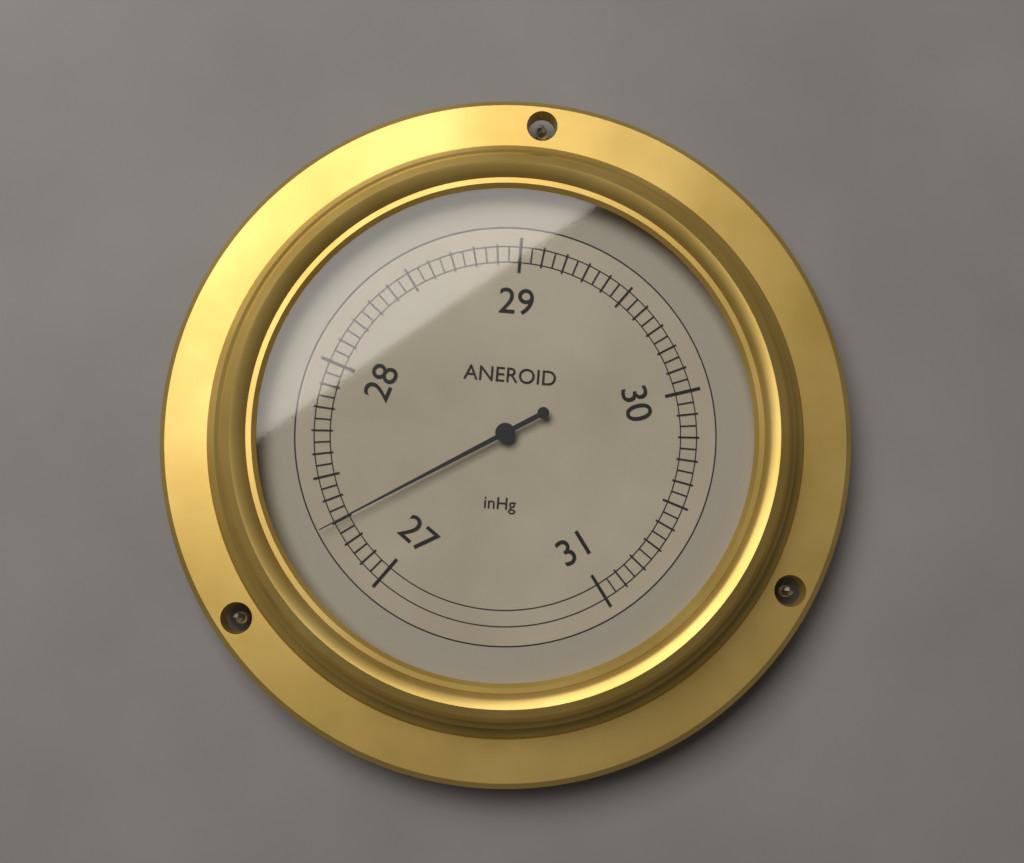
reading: 27.30 inHg
